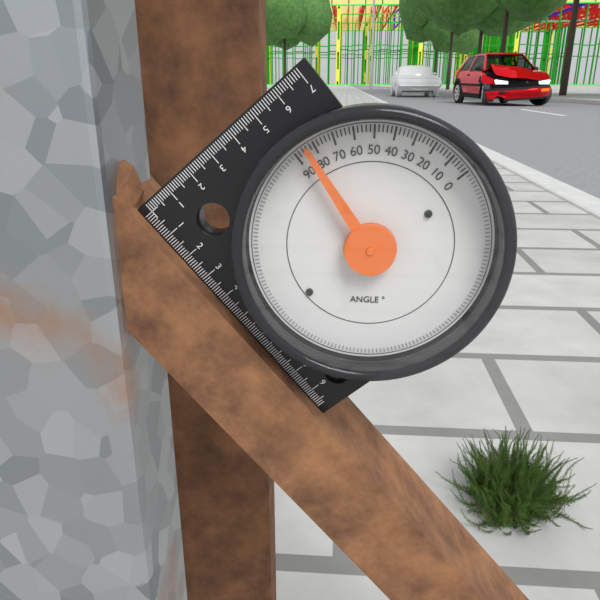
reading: 84 °
